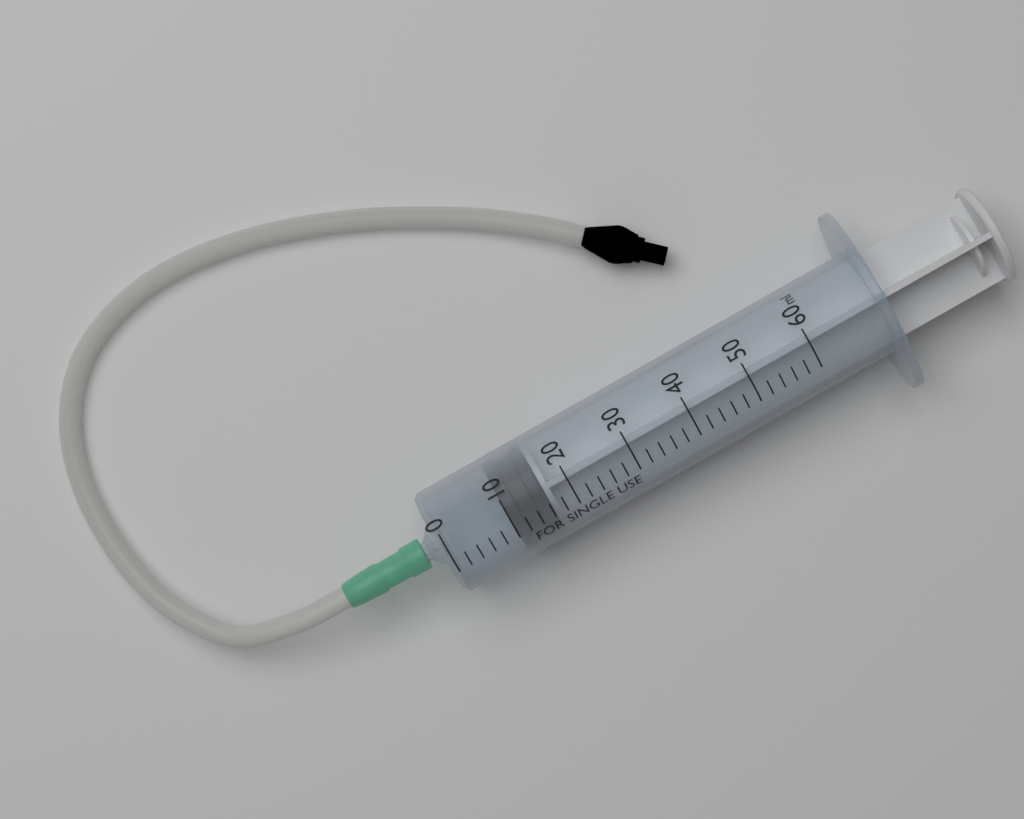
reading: 10 ml
